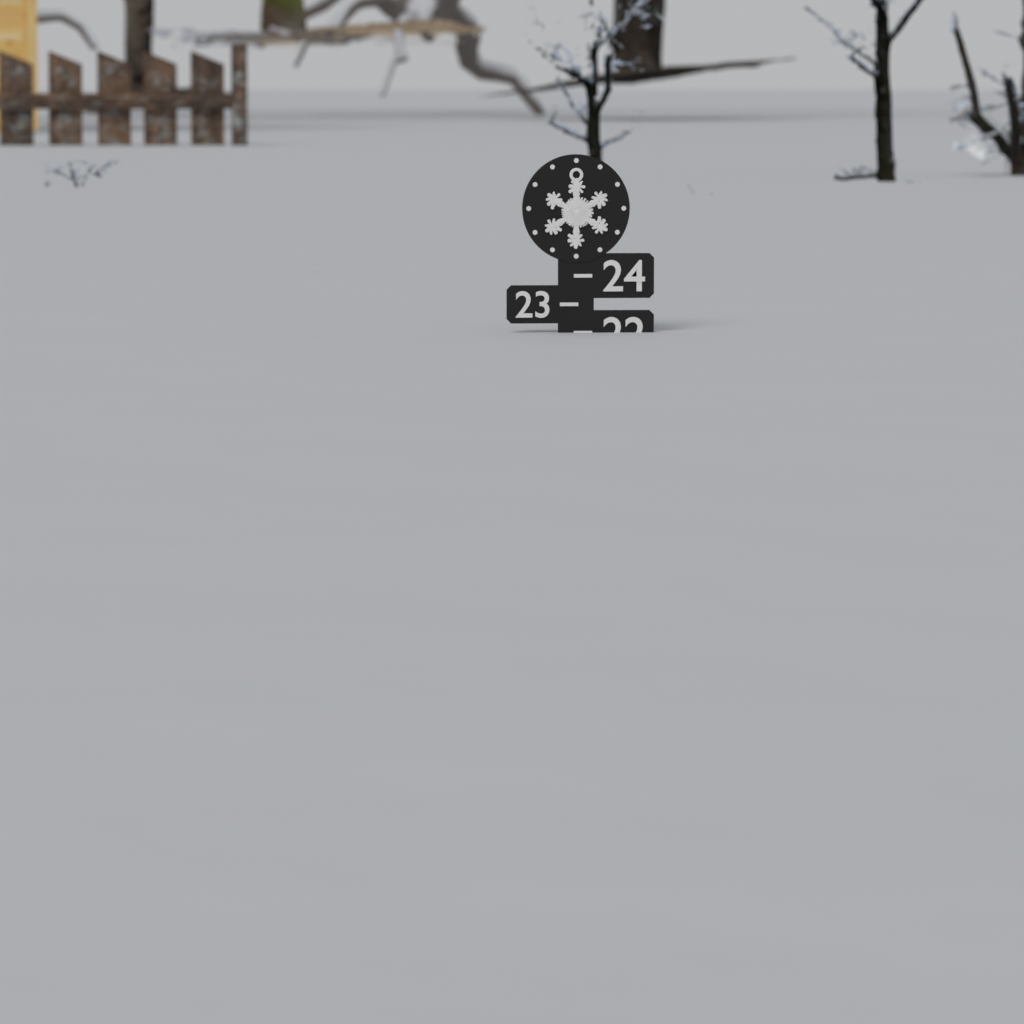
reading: 22 (no unit)
